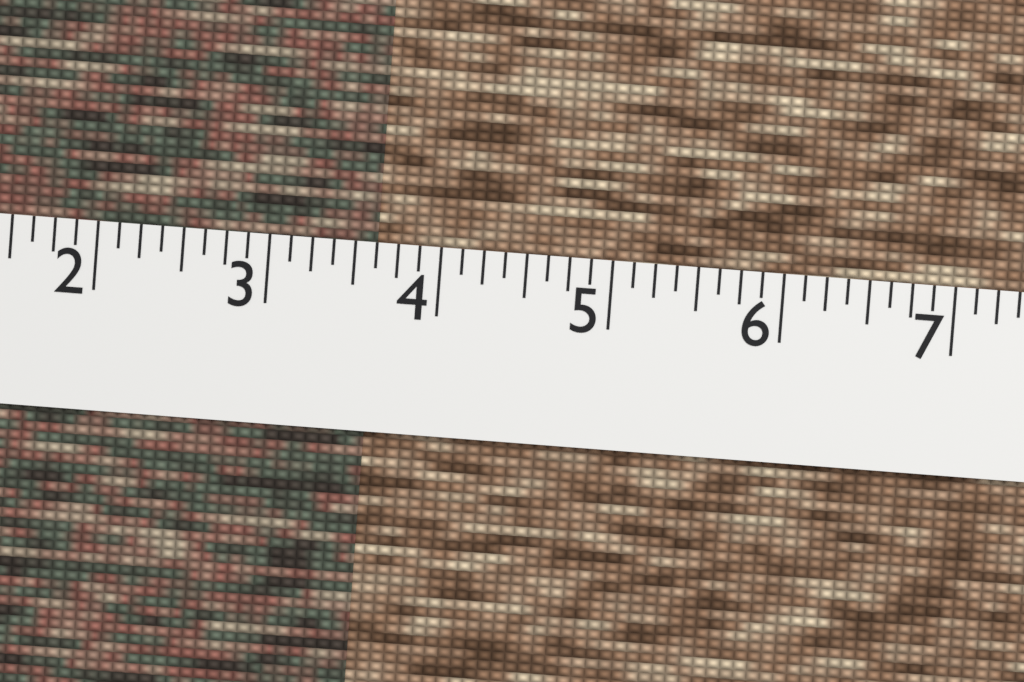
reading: 3.625 (no unit)
